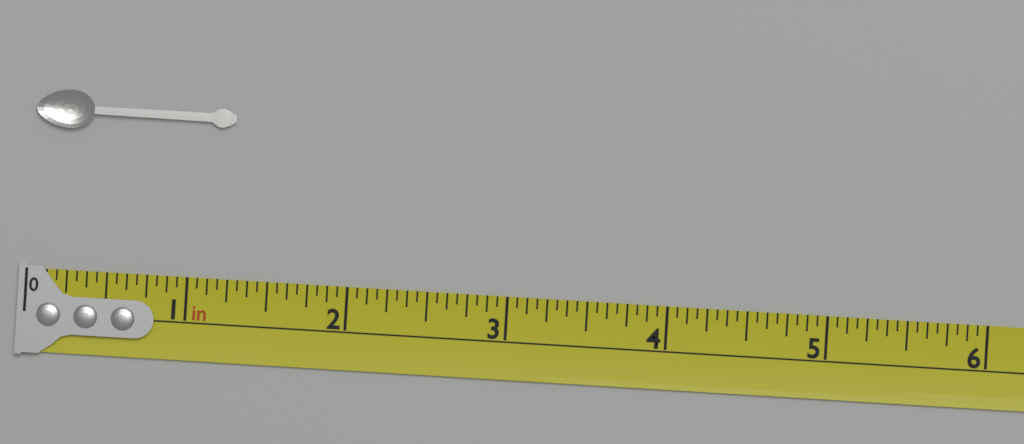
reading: 1.2500 in
